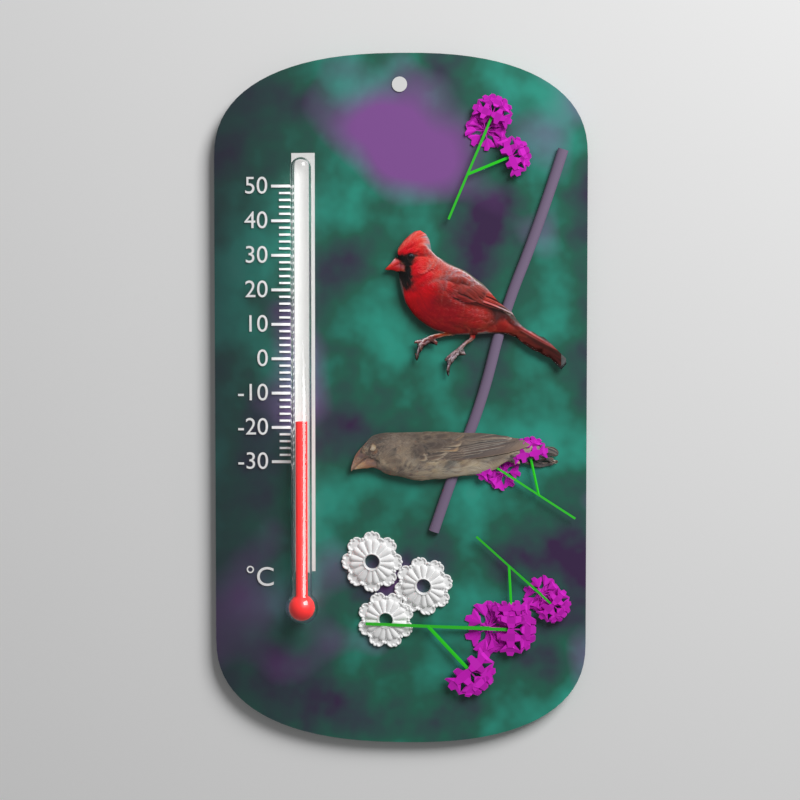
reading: -18 °C
